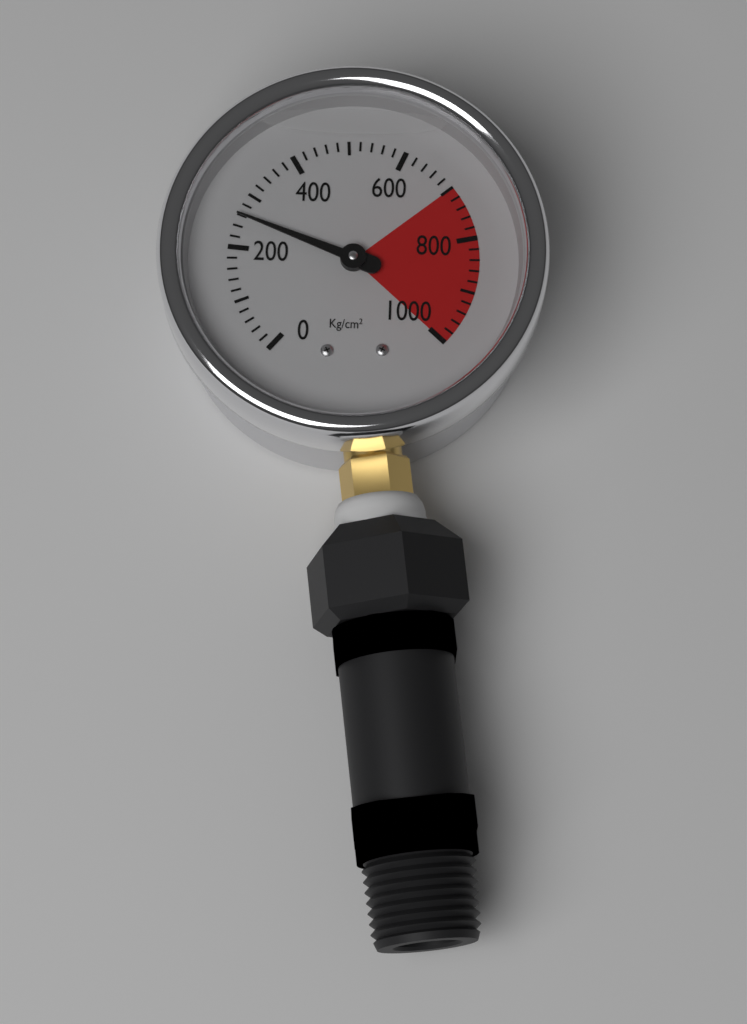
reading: 260 kg/cm²
